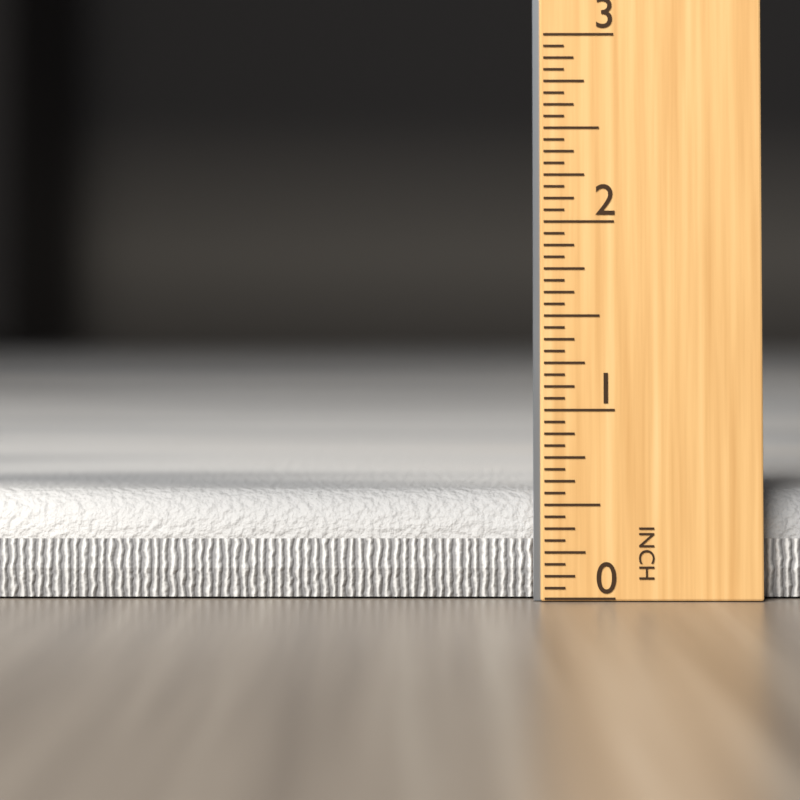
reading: 0.5625 in
